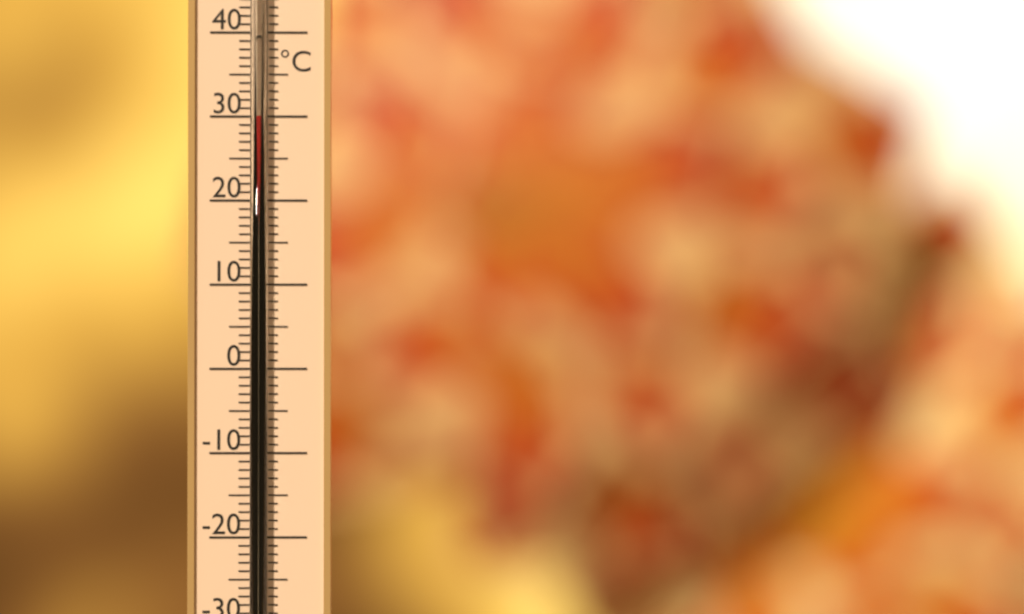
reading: 30 °C
